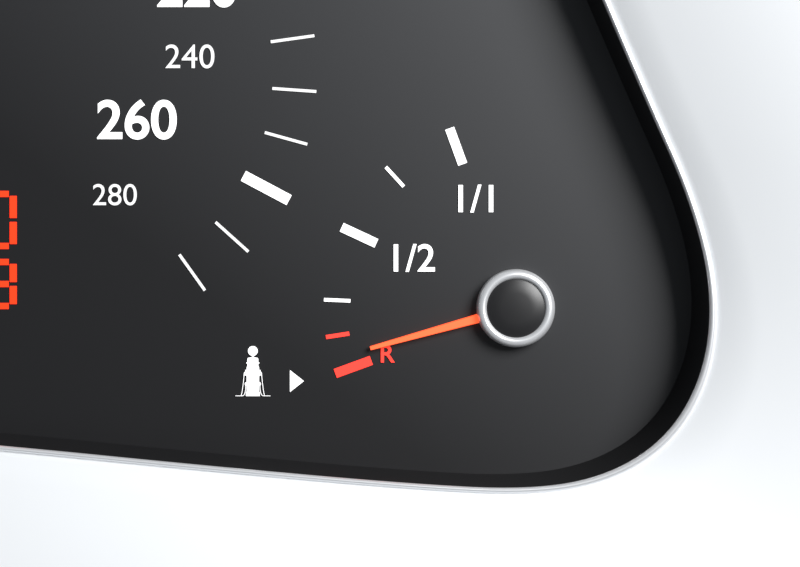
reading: 0.05 (no unit)
